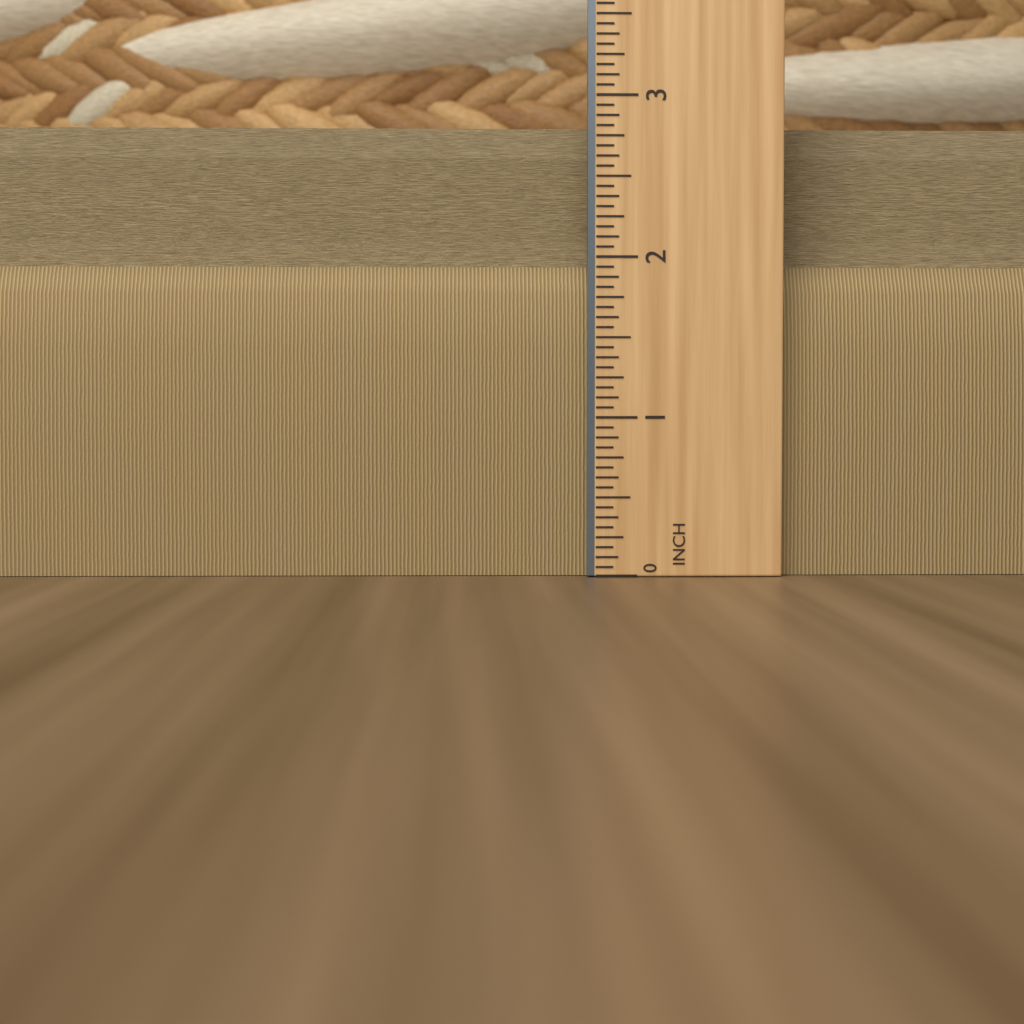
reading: 2.8750 in
